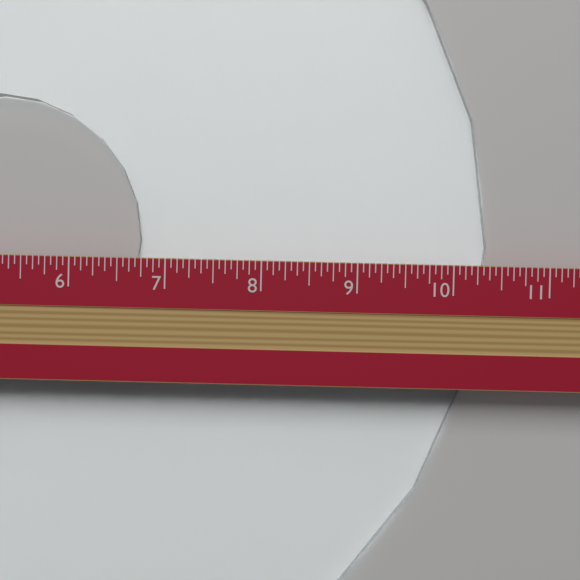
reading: 10.3750 in
